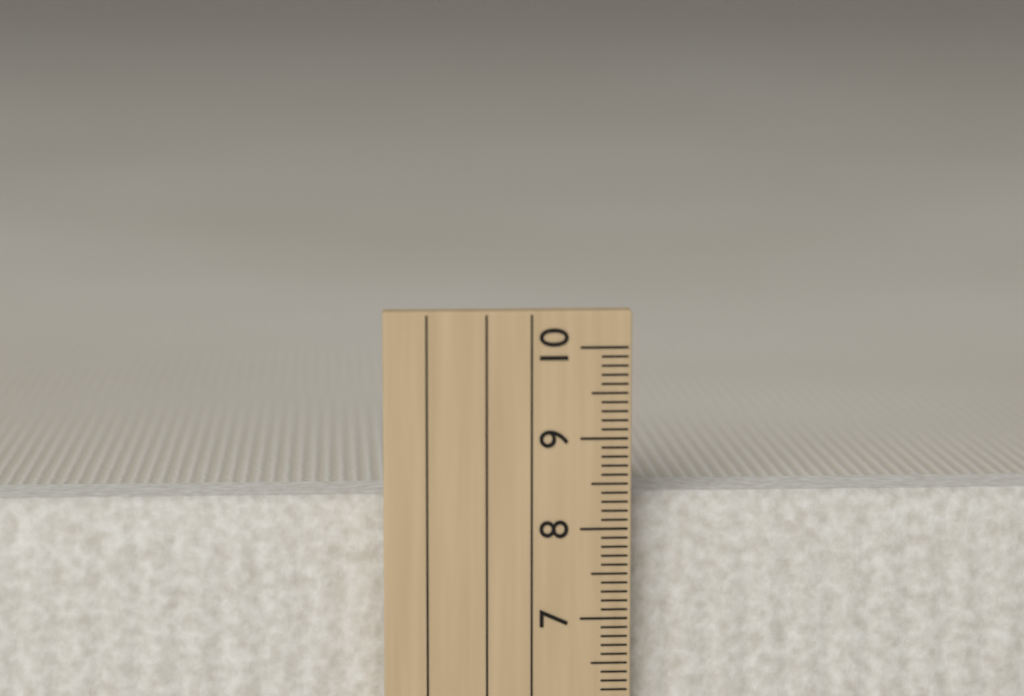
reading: 8.3 cm
